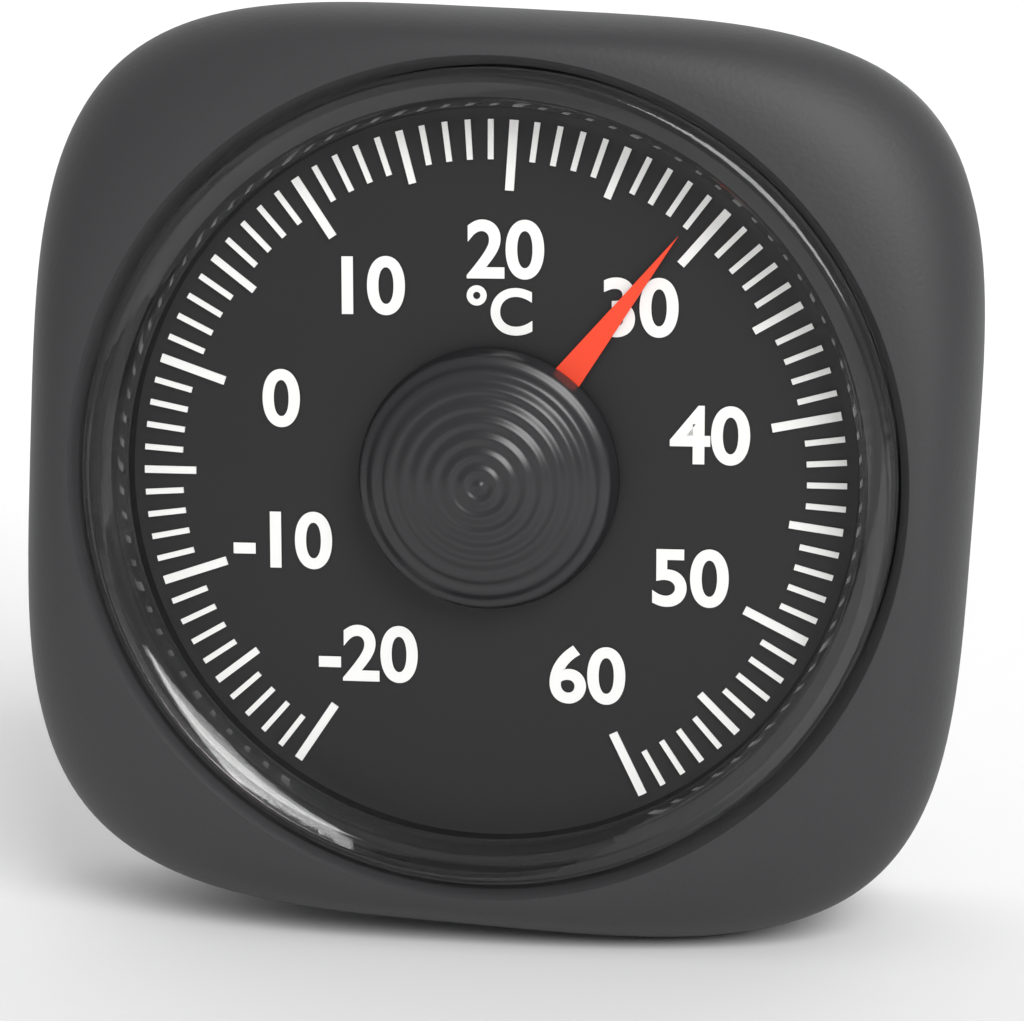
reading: 29 °C
